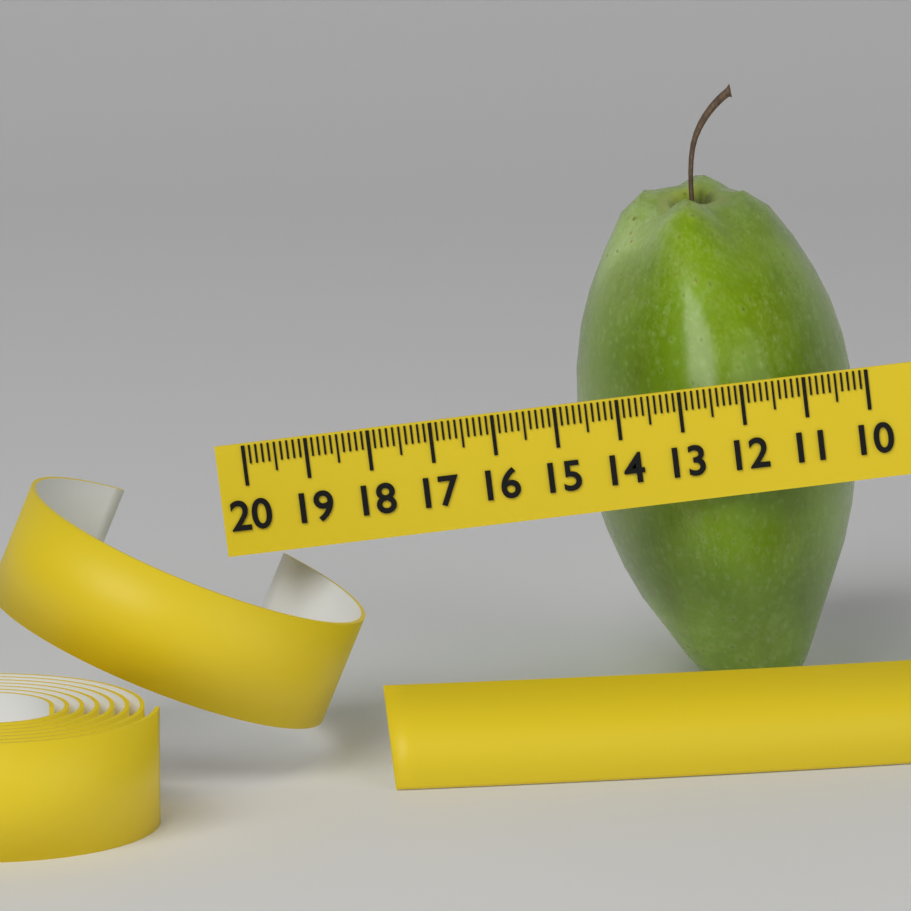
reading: 14.6 (no unit)
